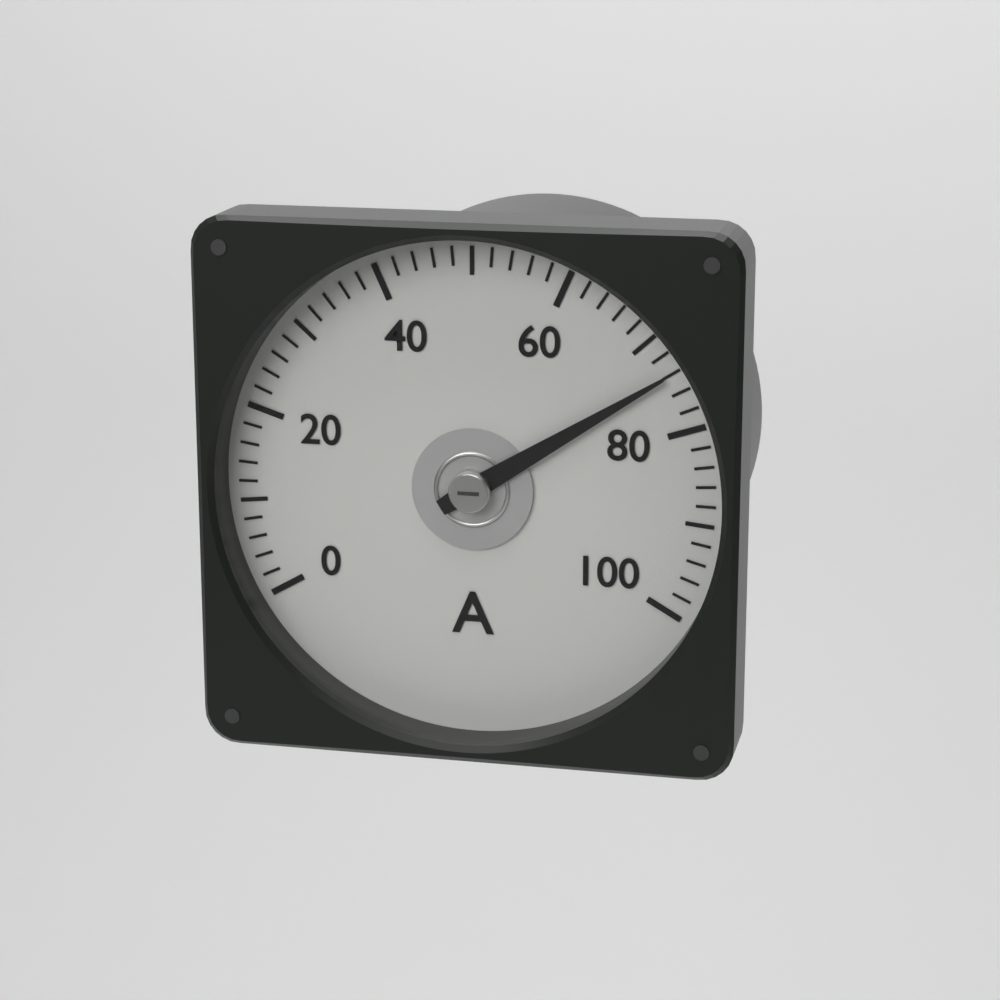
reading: 74 A
